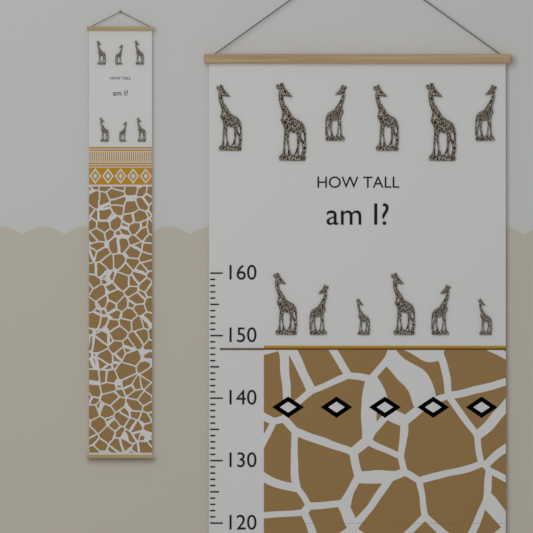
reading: 148 (no unit)
